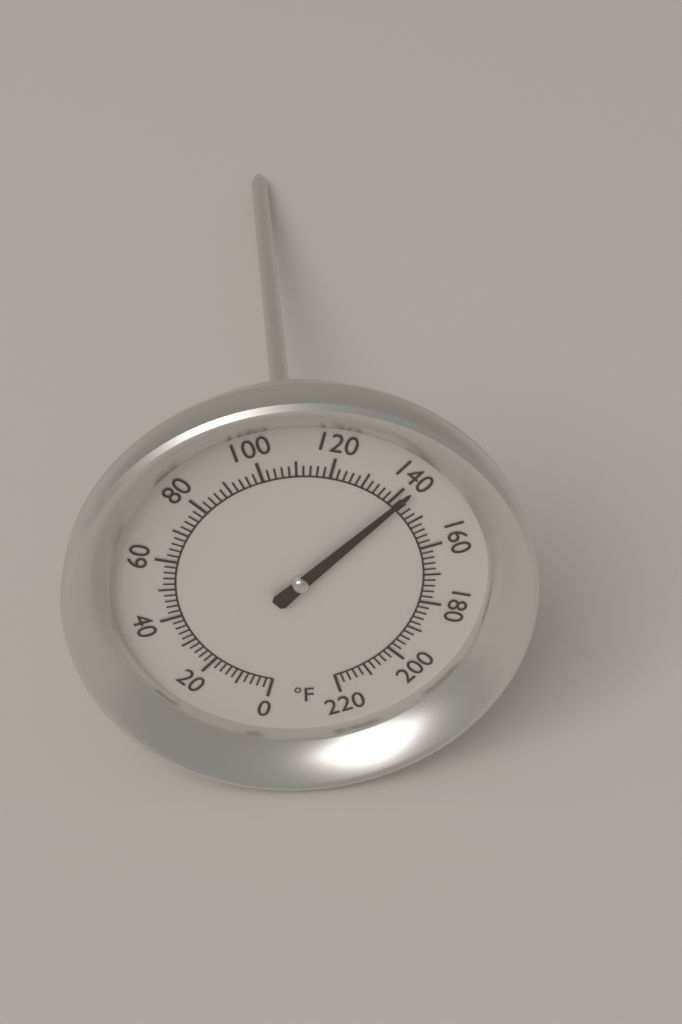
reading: 142 °F
